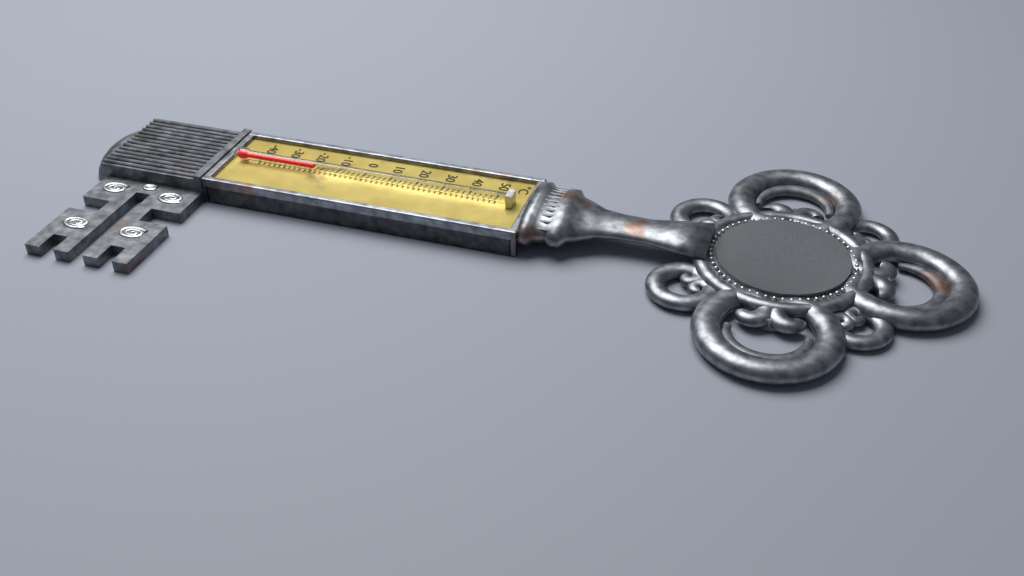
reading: -18 °C
